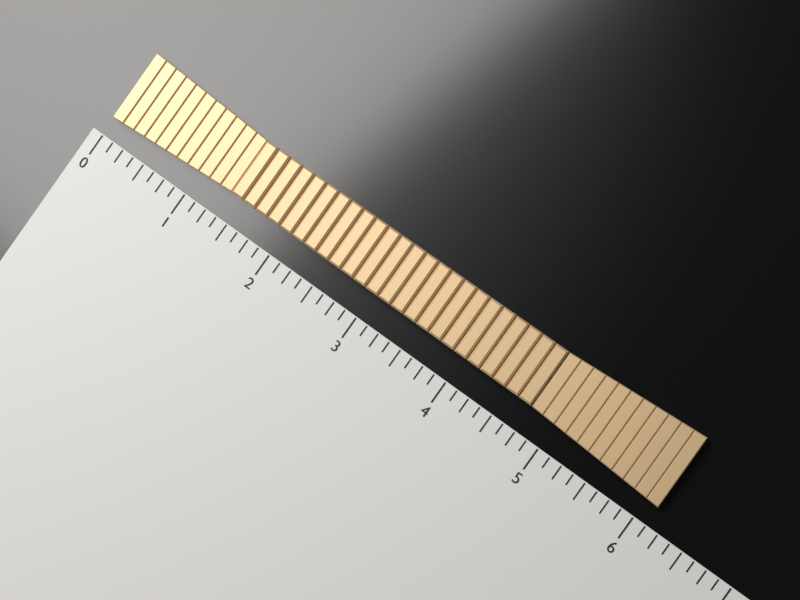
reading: 6.125 (no unit)
